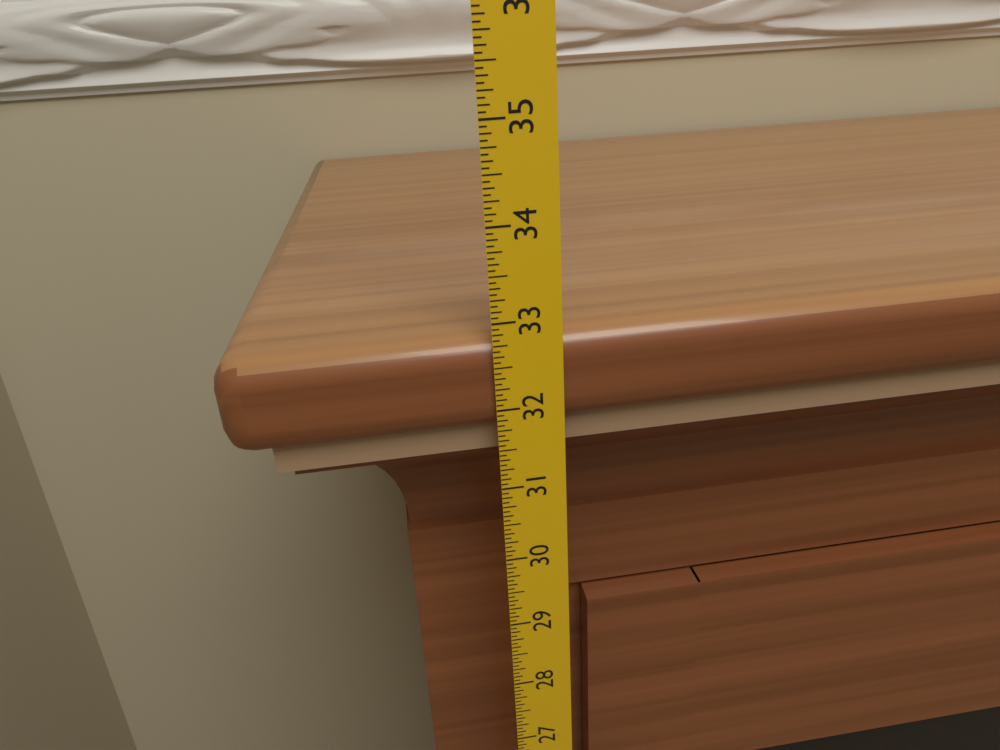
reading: 32.8125 in
